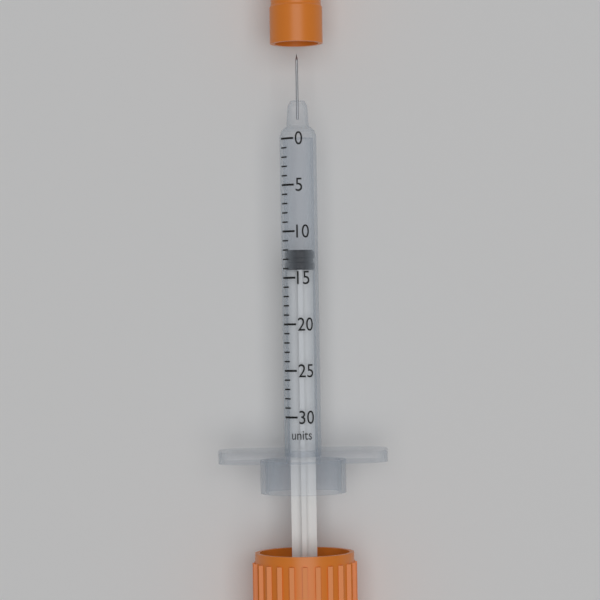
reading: 12 units
